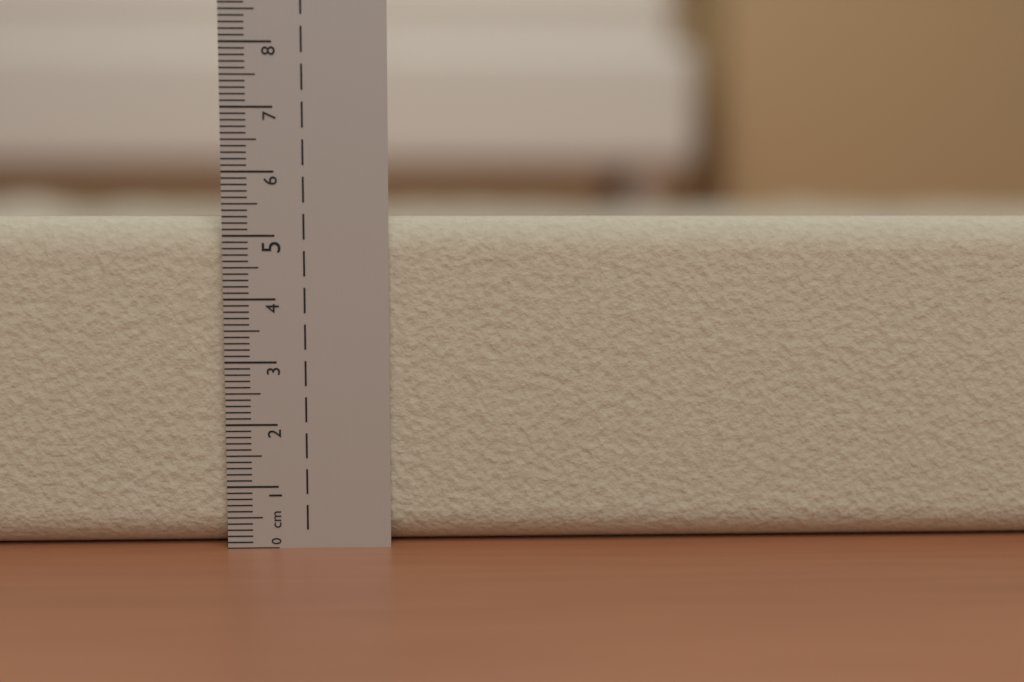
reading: 5.3 cm
